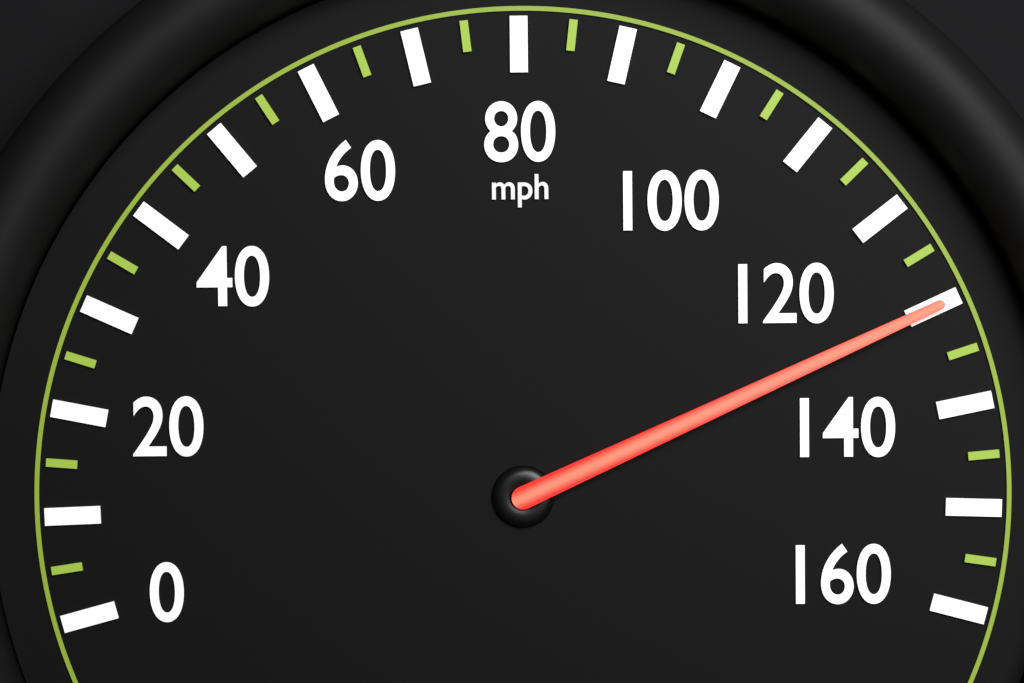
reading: 130 mph
